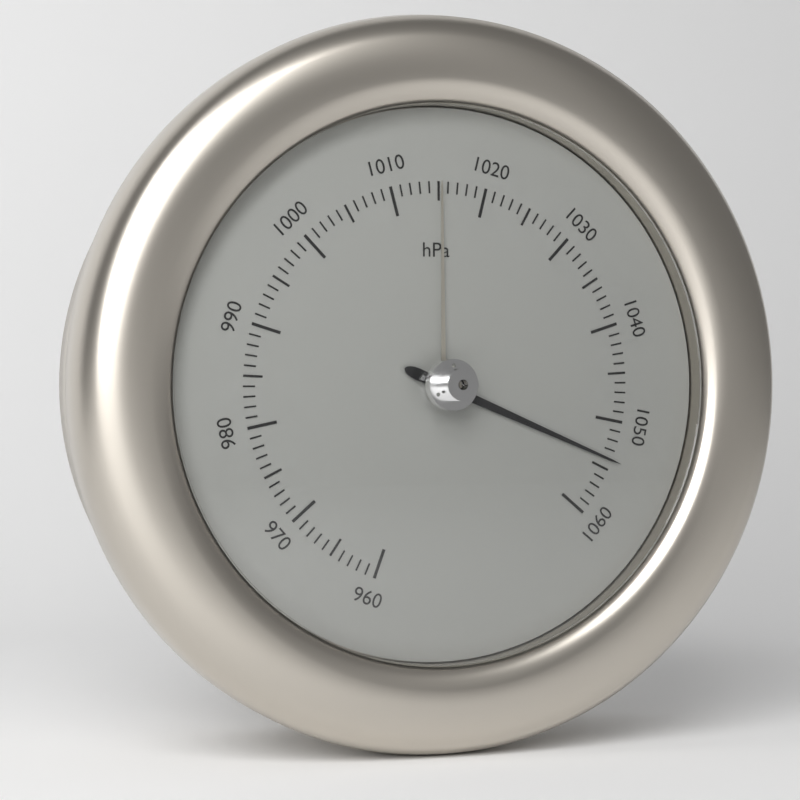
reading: 1054 hPa
